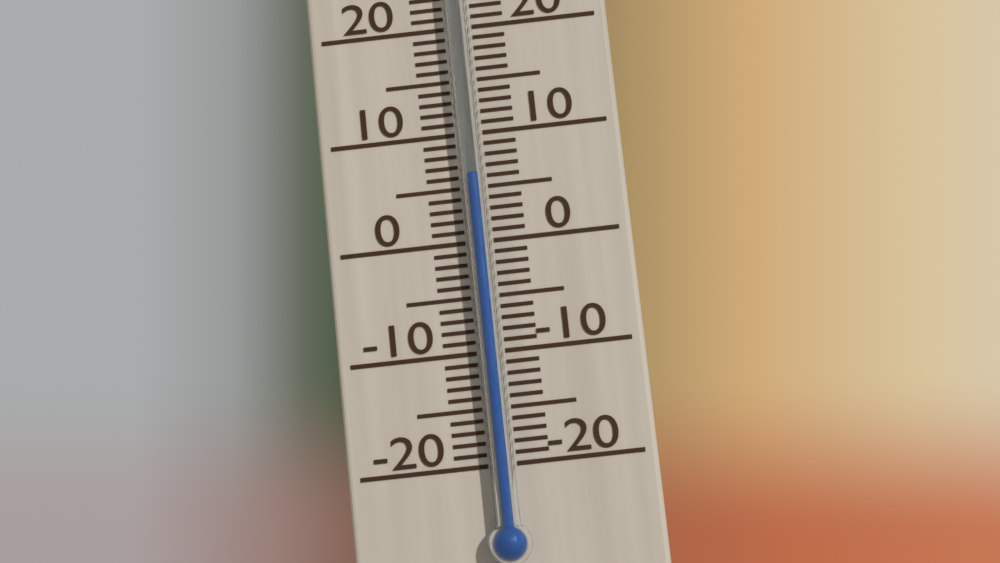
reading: 6 °C
